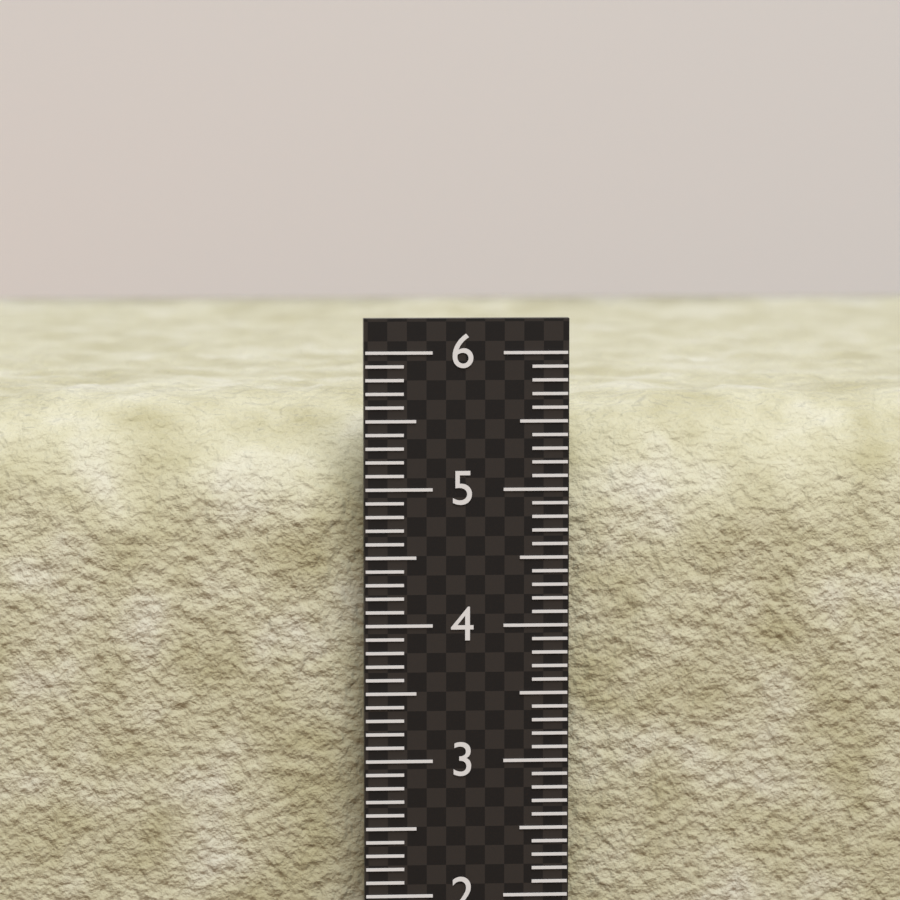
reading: 5.7 (no unit)
